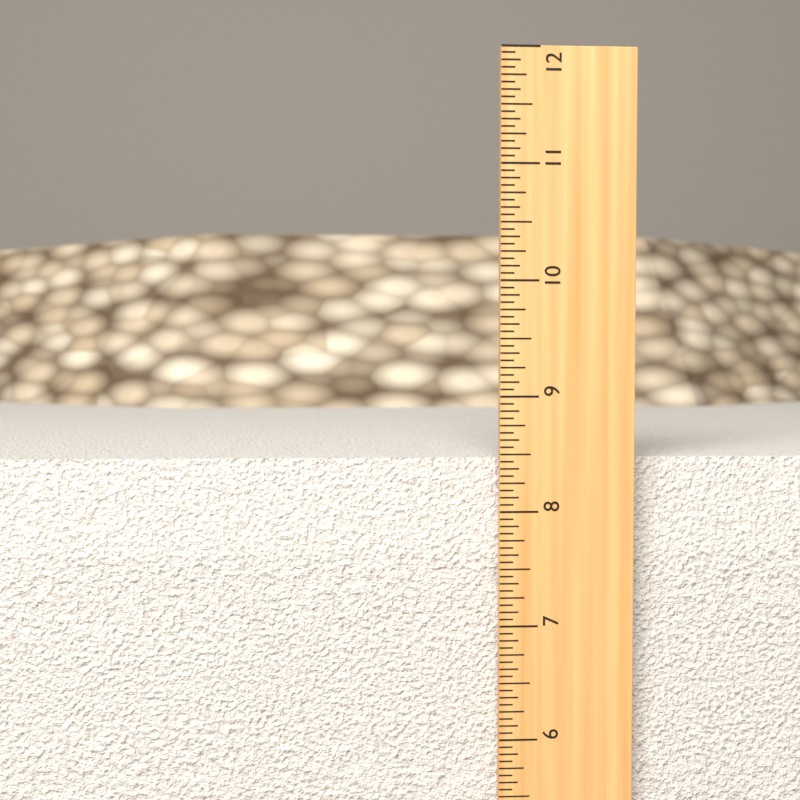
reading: 8.4375 in
